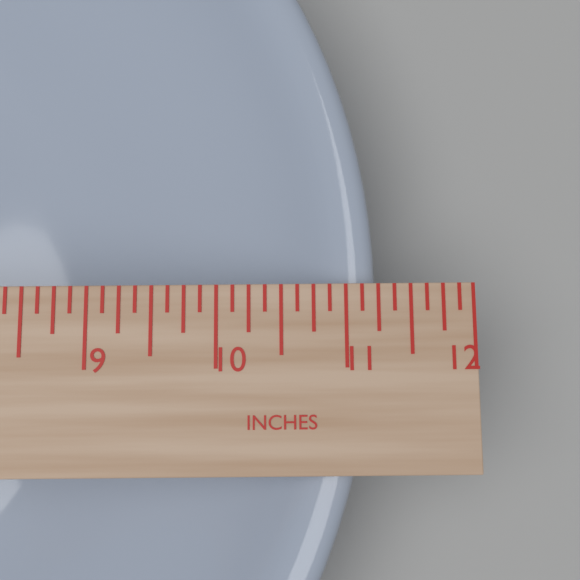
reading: 11.250 in
